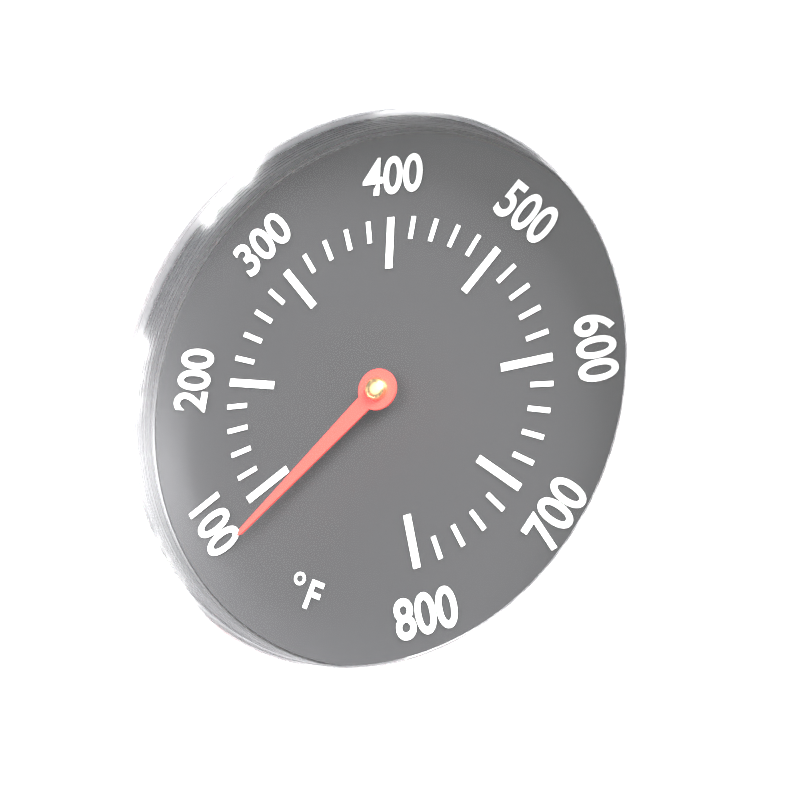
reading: 80 °F
